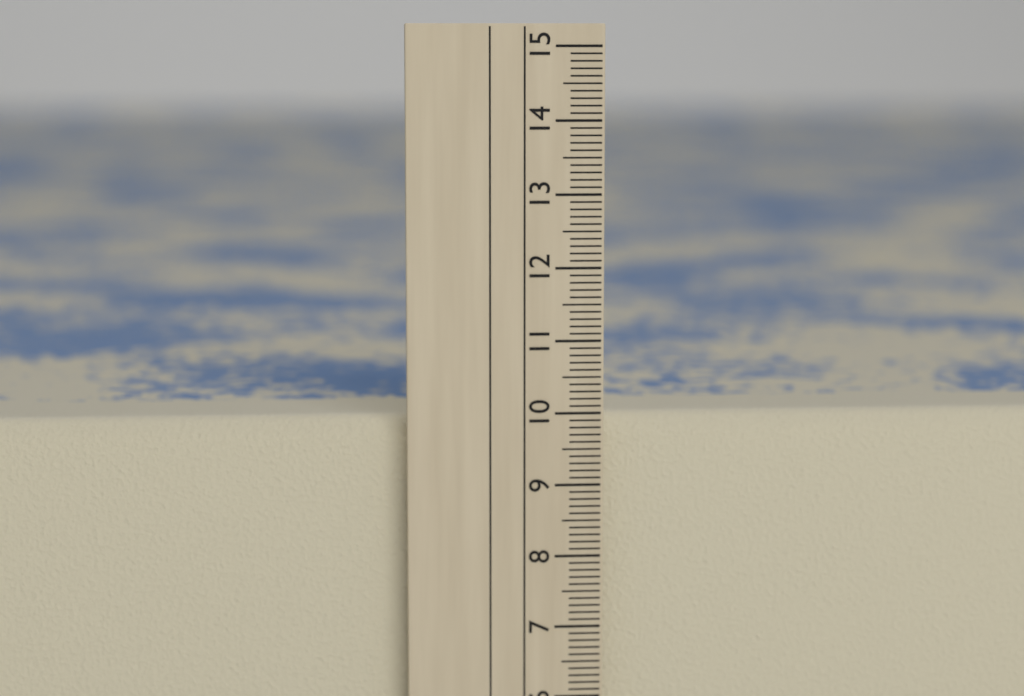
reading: 9.9 cm
